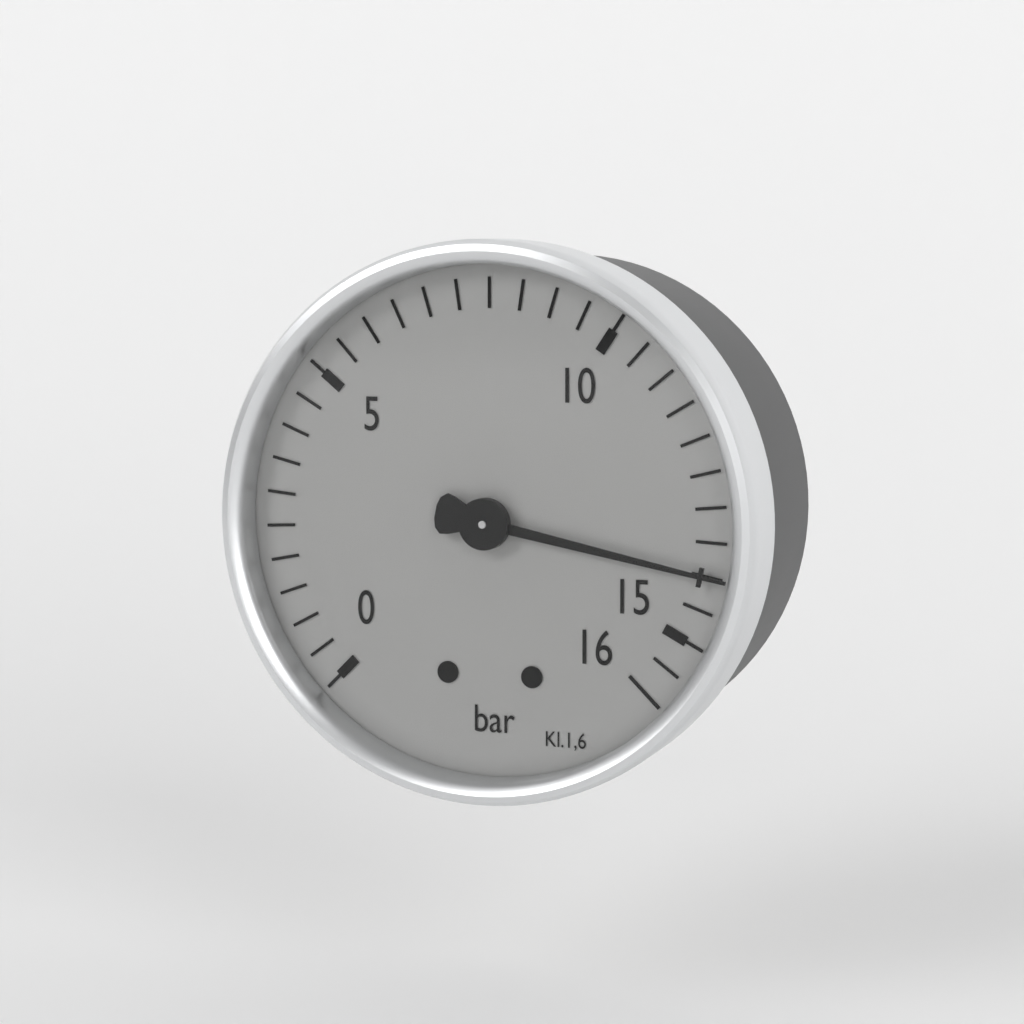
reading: 14.0 bar
